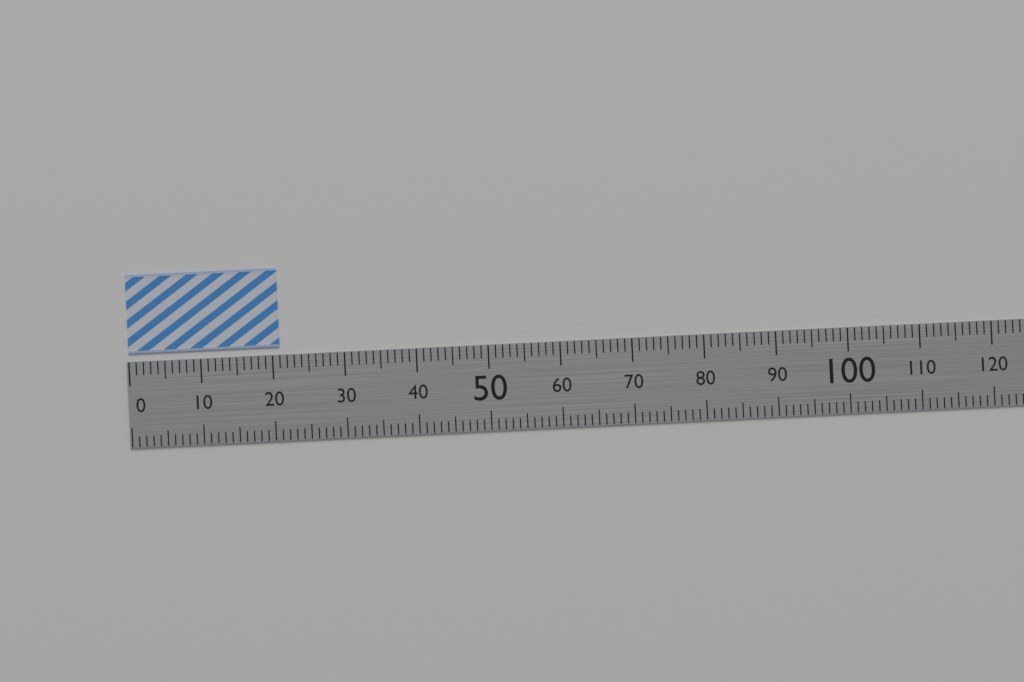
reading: 21 (no unit)
